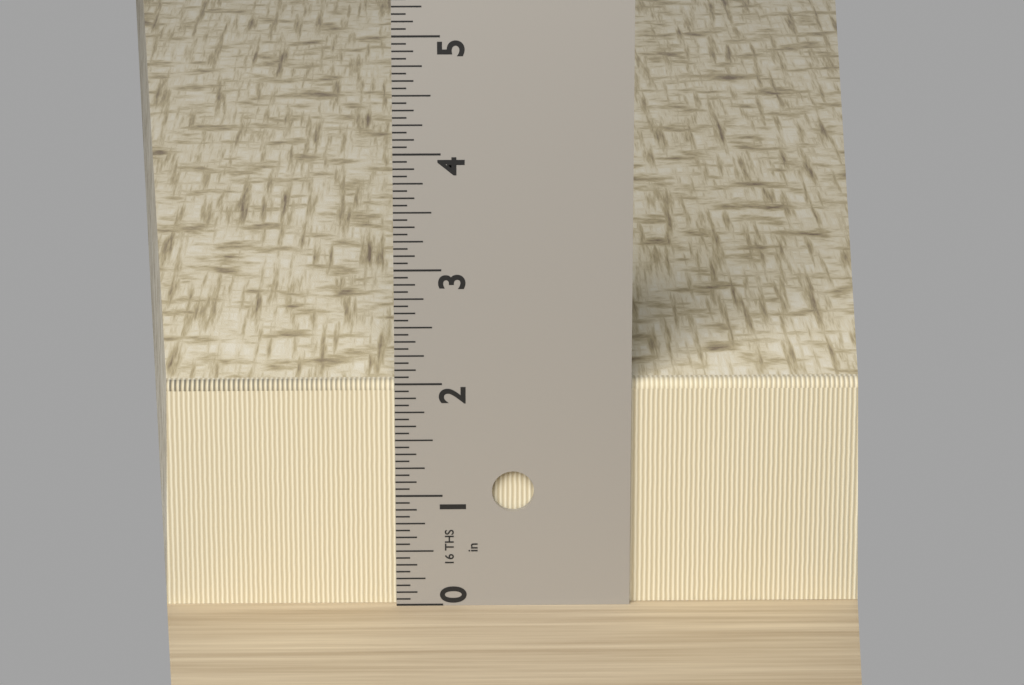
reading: 2.0000 in
